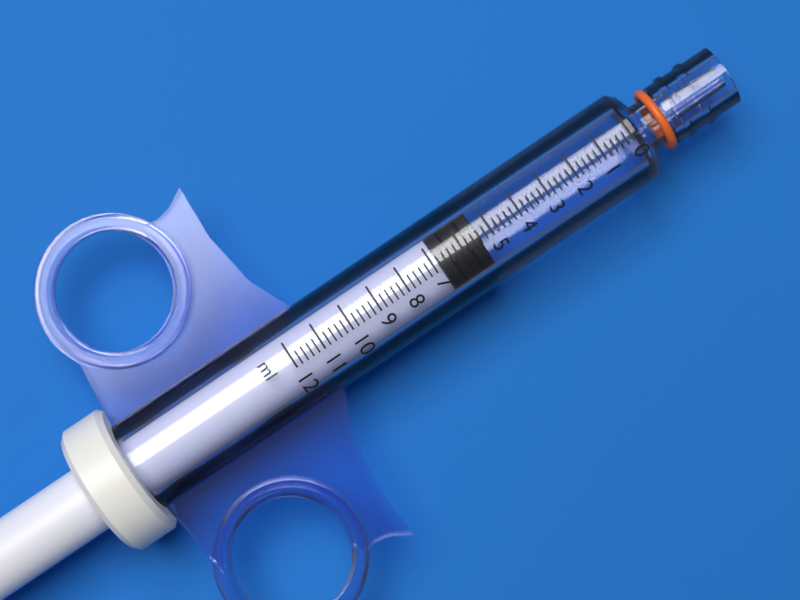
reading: 5.4 ml
